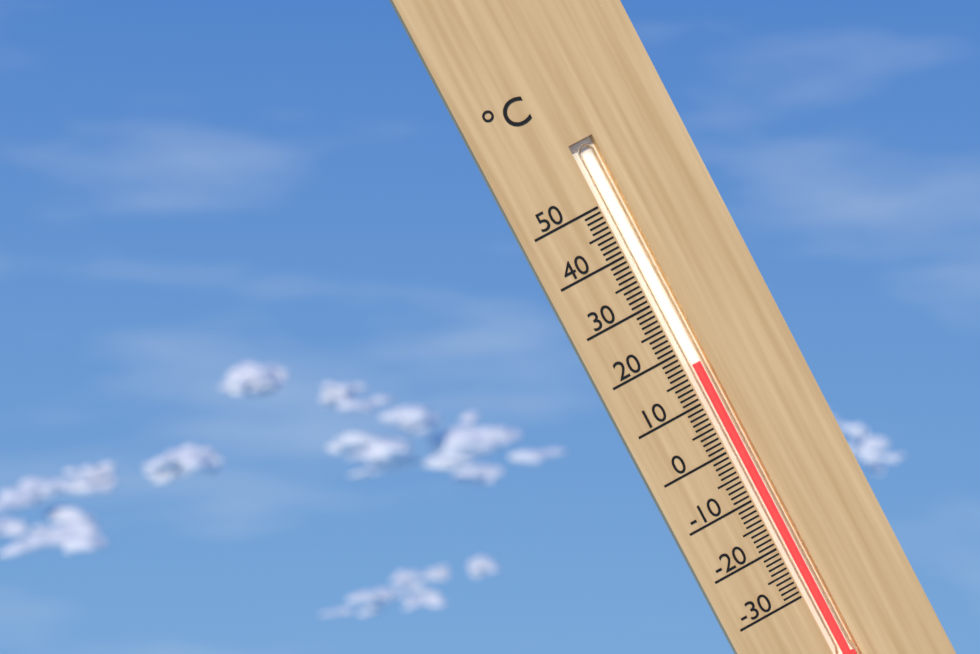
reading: 17 °C
